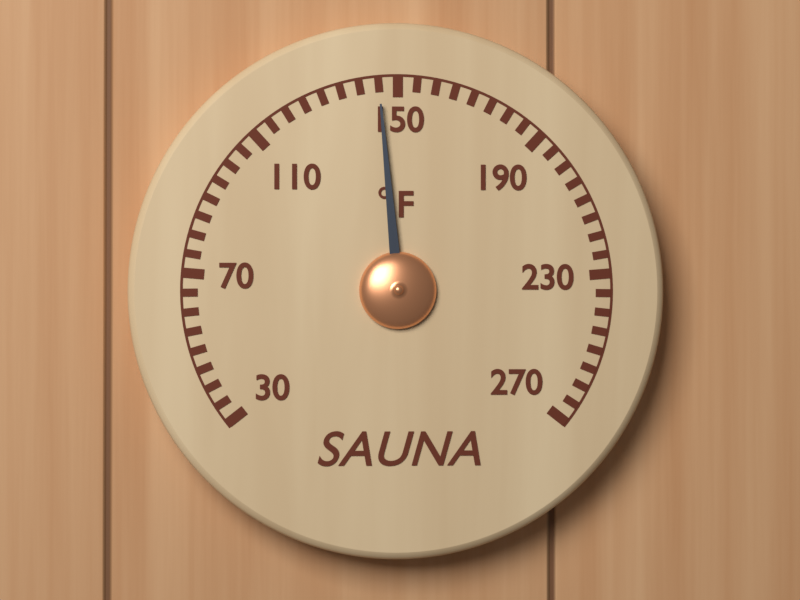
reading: 145 °F
